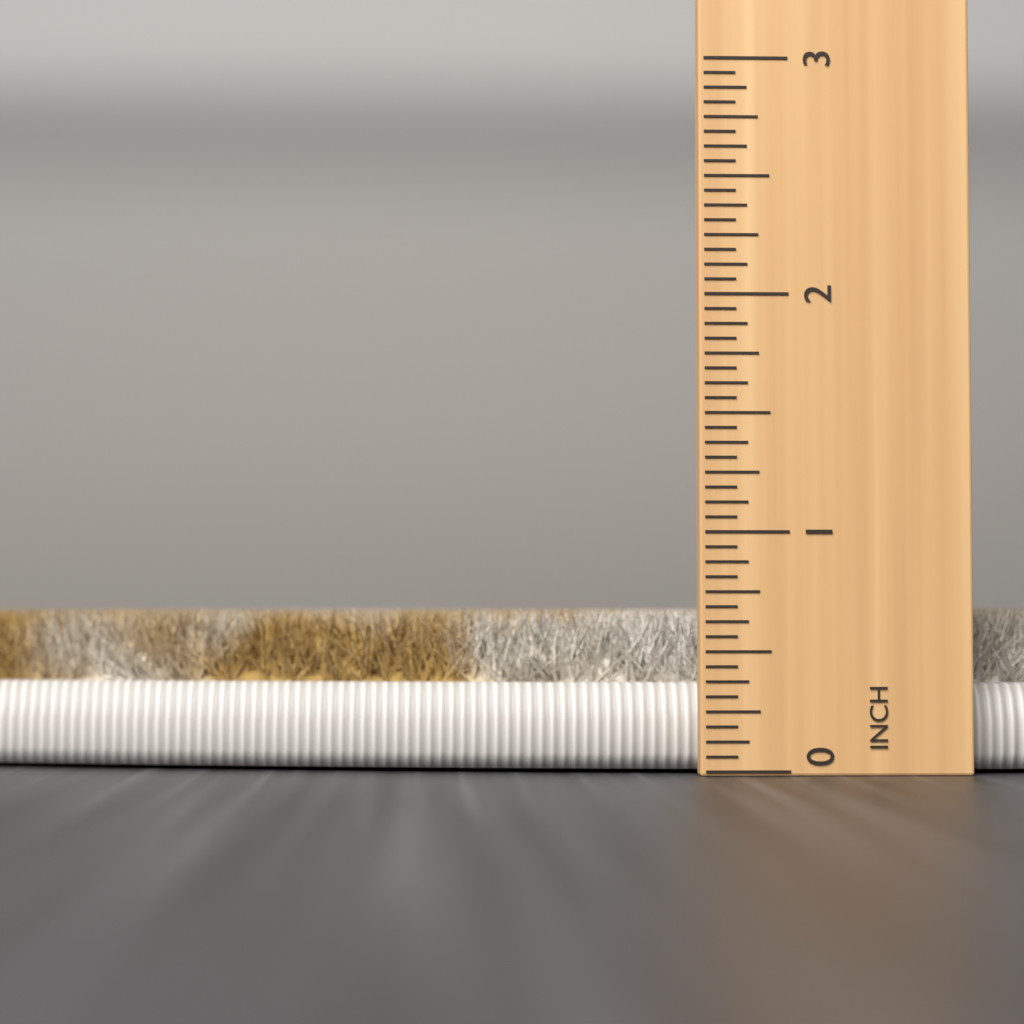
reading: 0.6875 in
